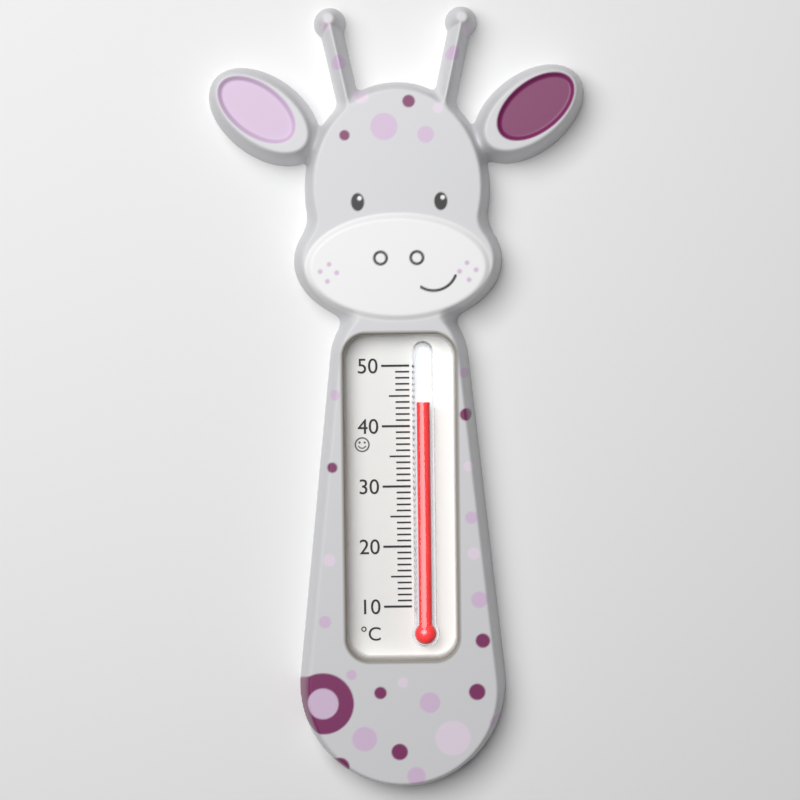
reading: 44 °C
